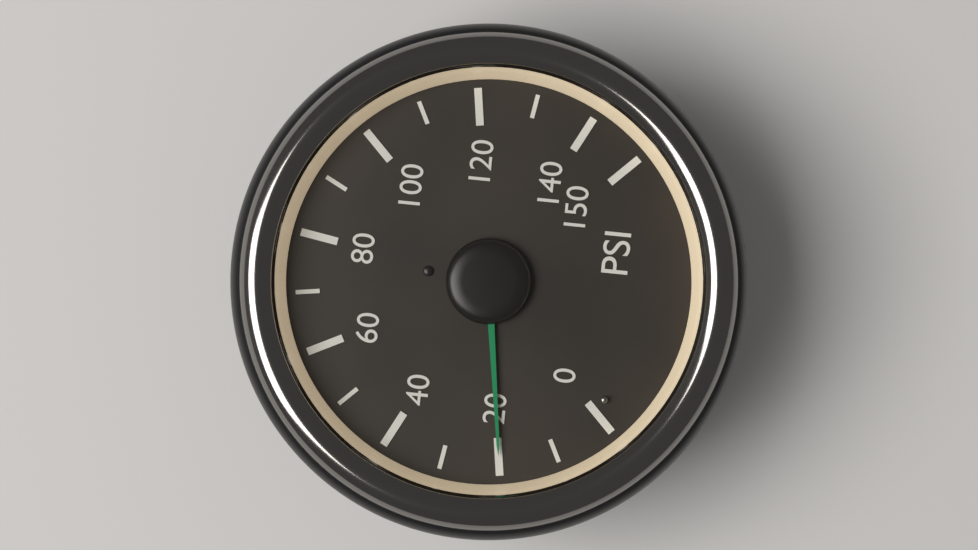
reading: 20 psi
